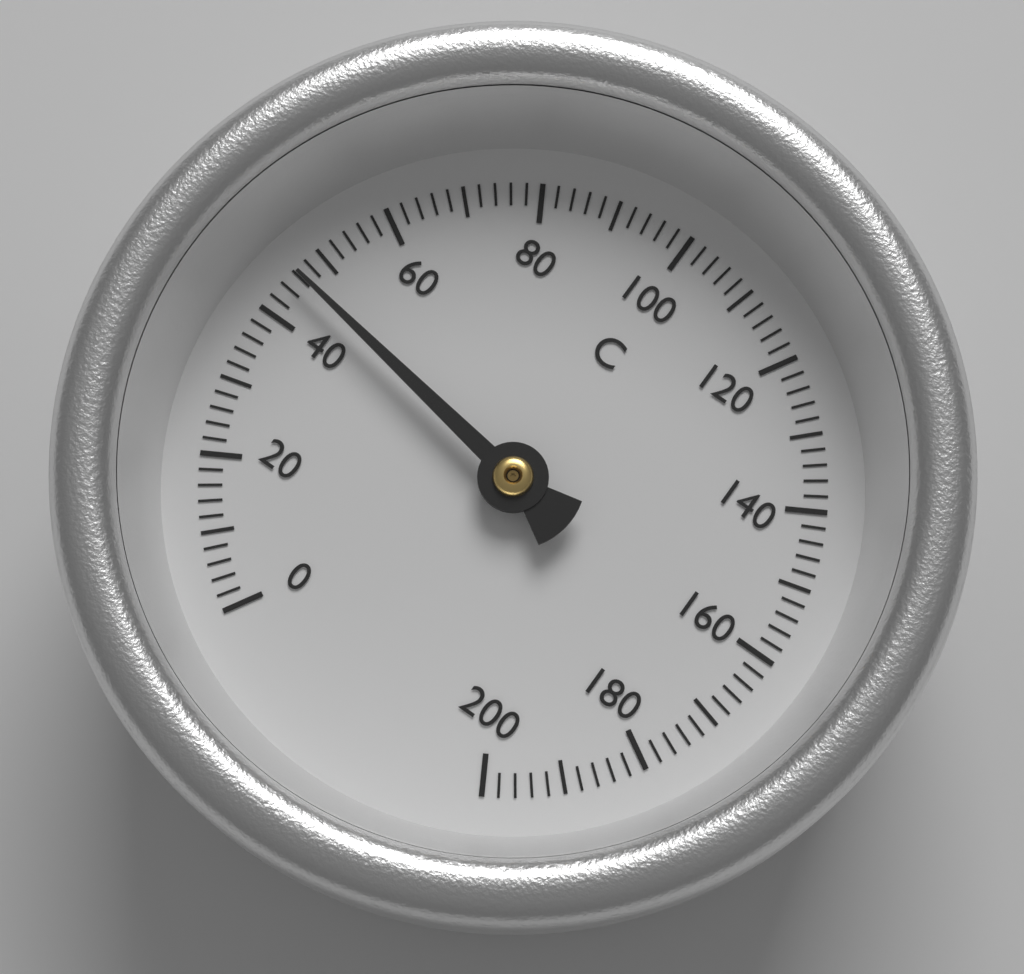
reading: 46 °C
